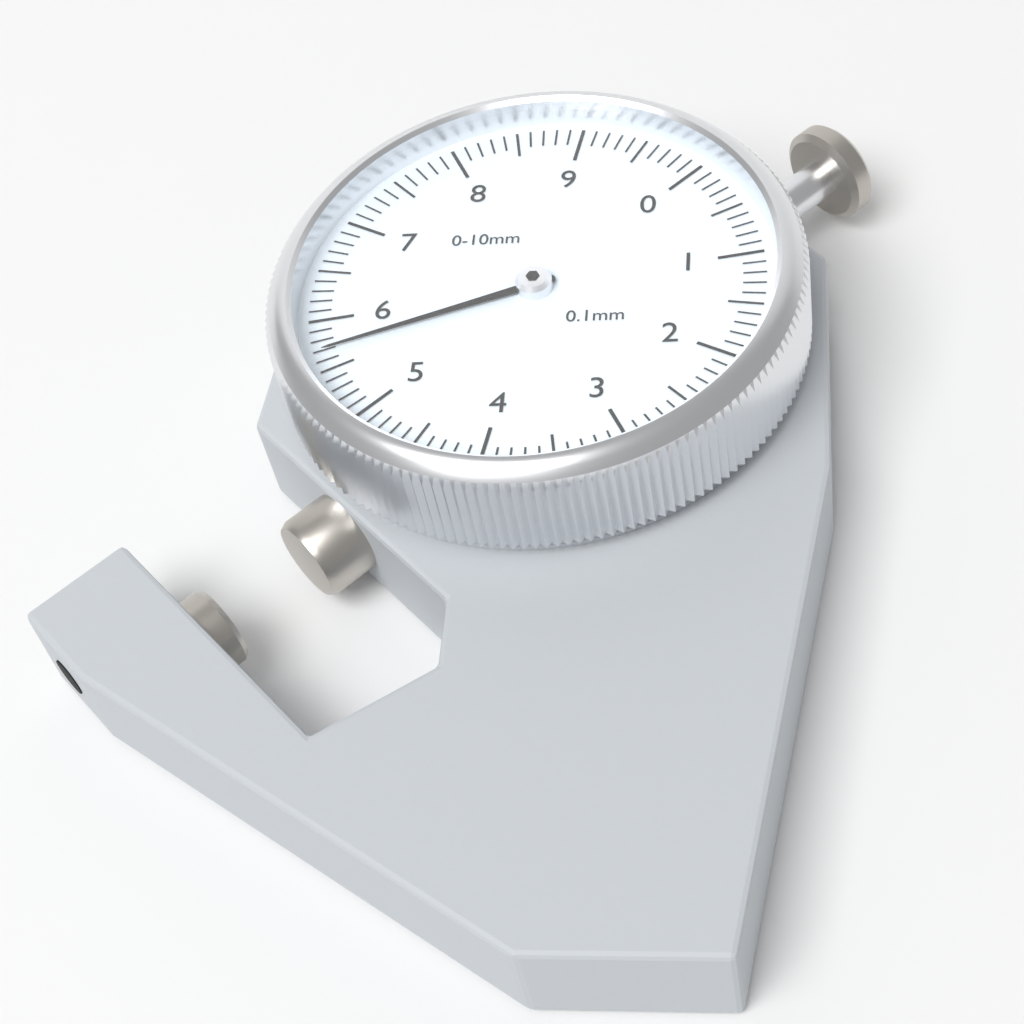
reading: 5.7 mm
